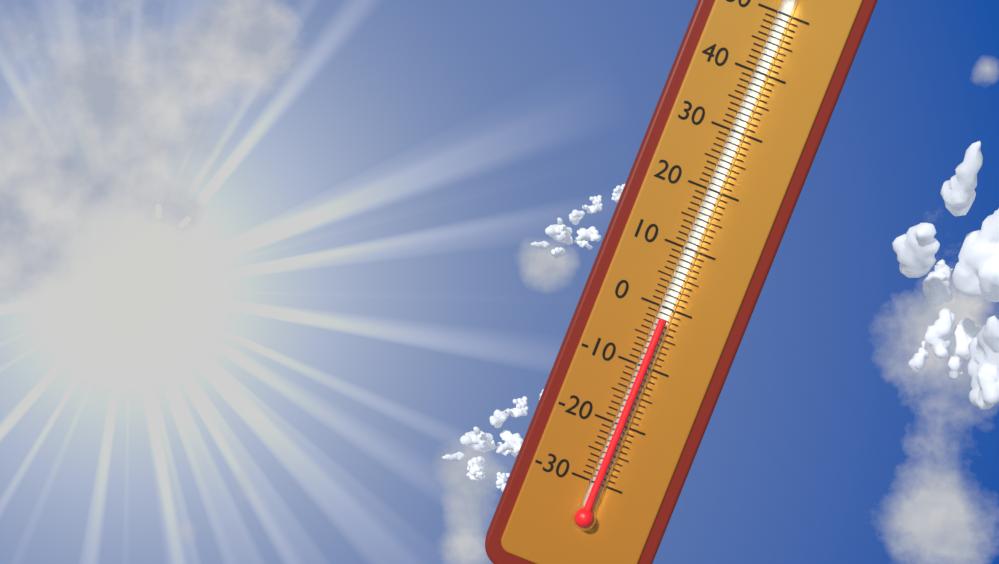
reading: -2 °C
